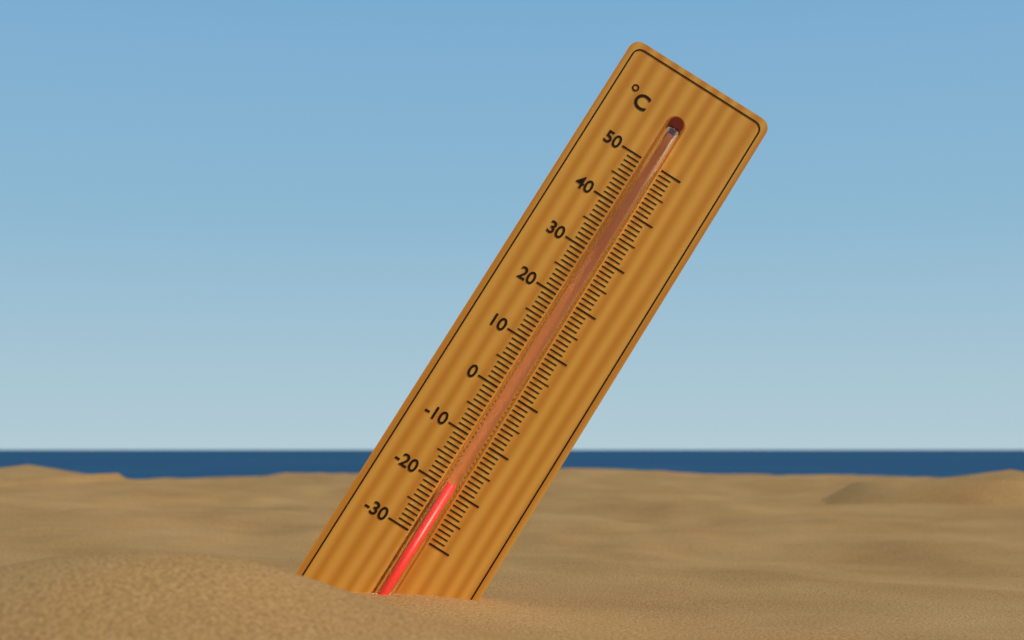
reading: -19 °C
